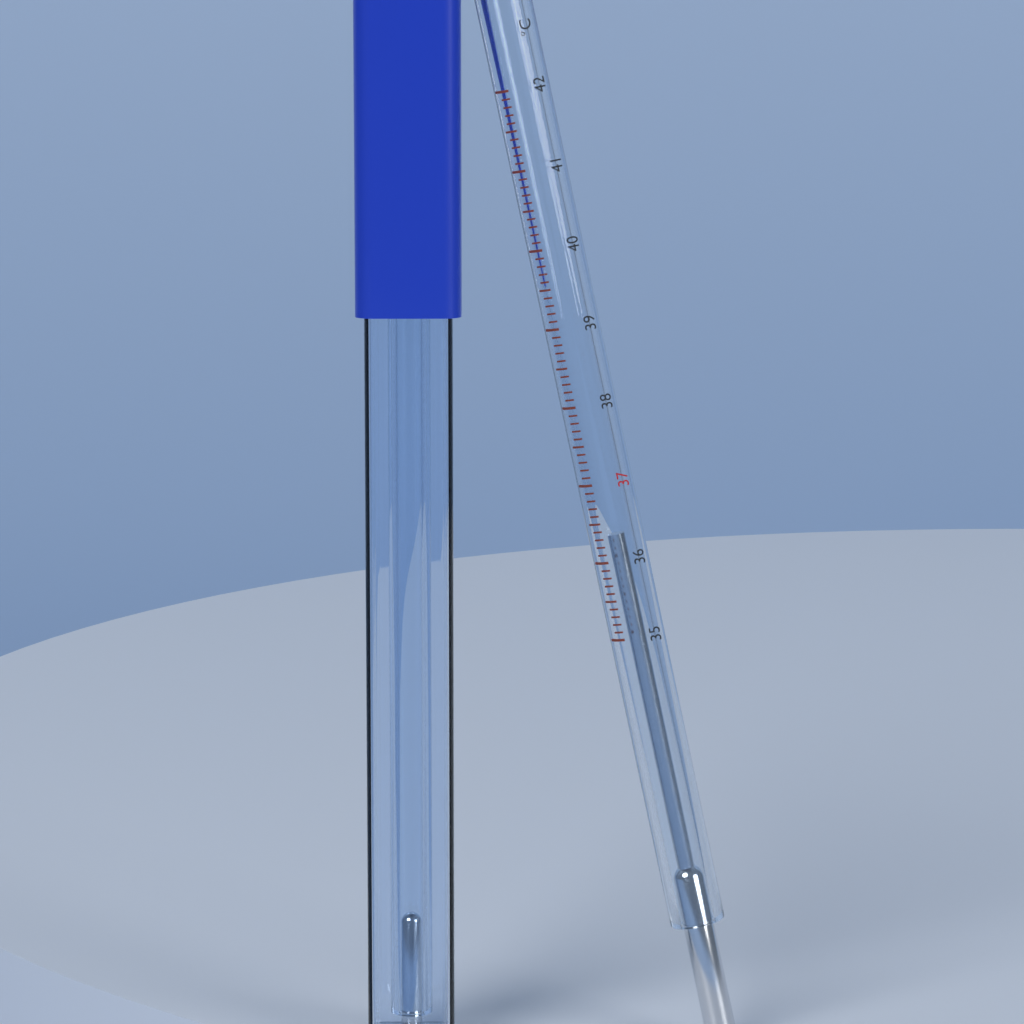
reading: 36.3 °C
